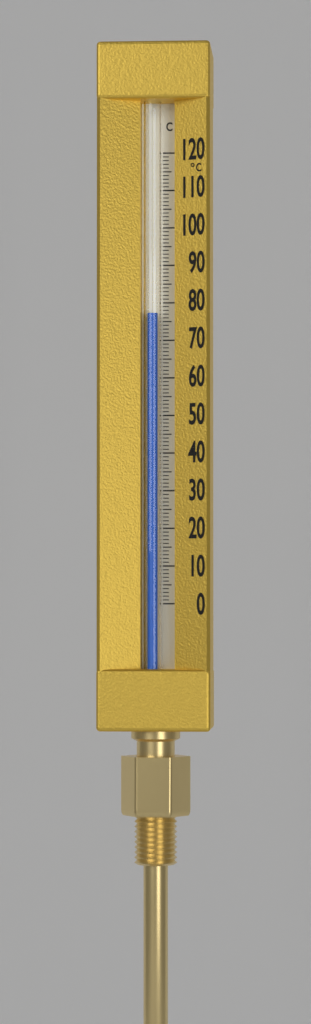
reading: 77 °C
